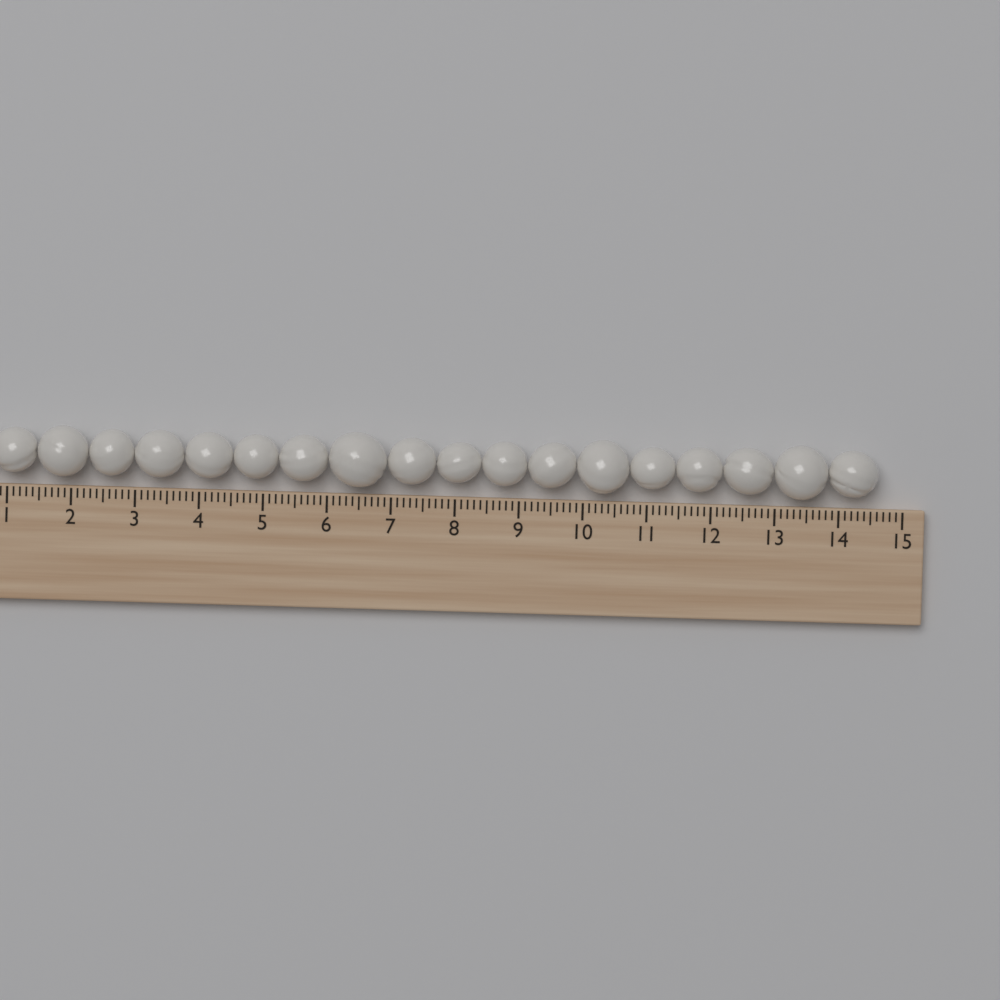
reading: 14.6 cm
